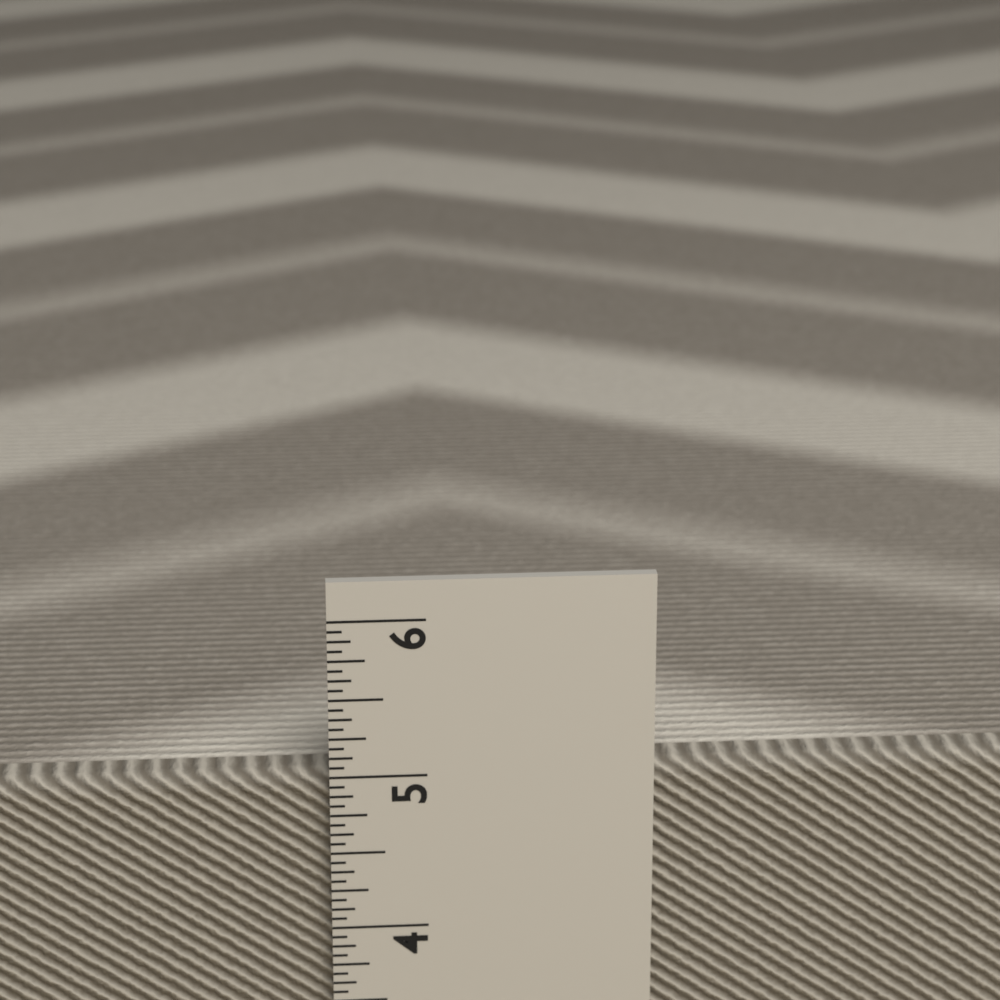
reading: 5.0000 in
